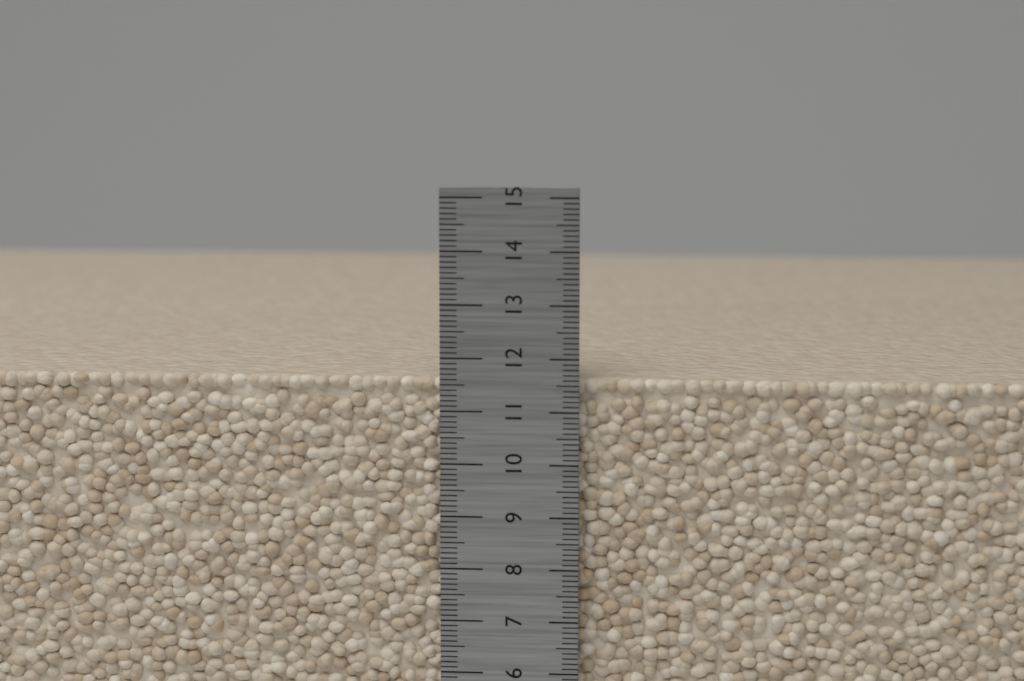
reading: 11.6 cm
